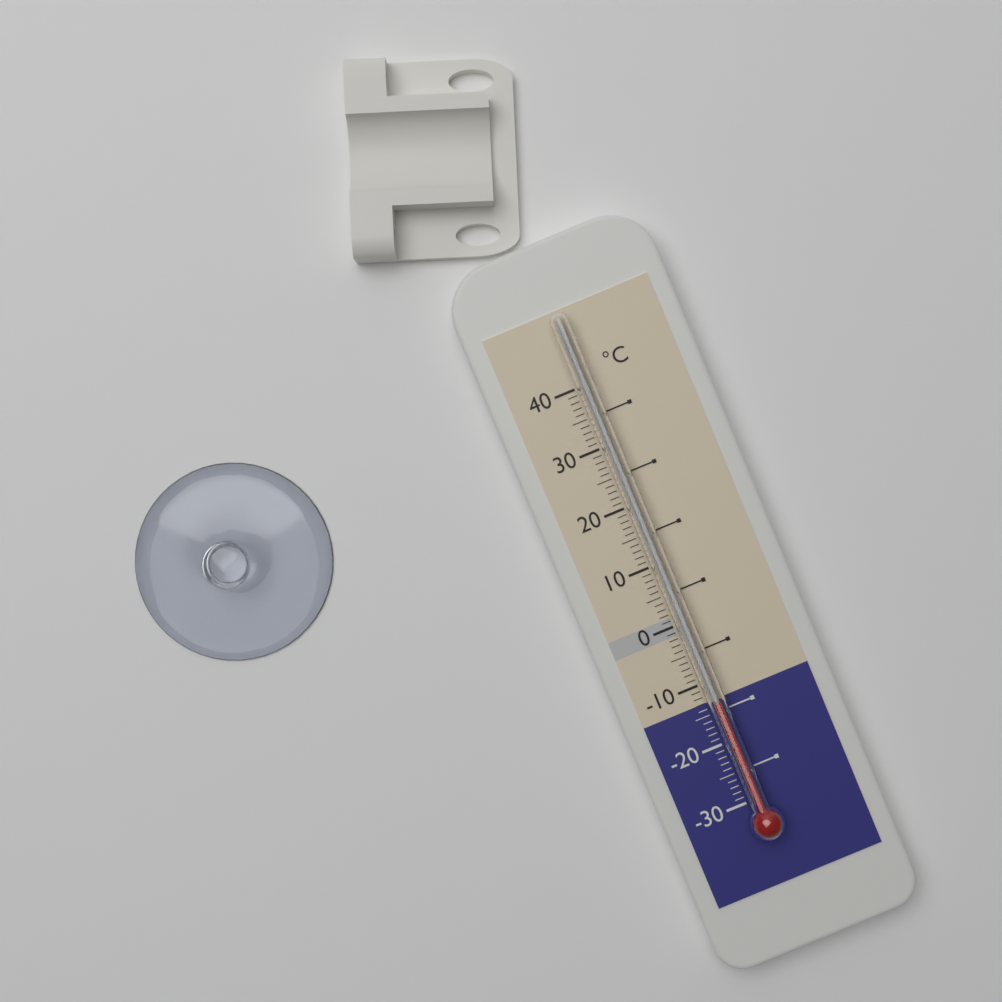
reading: -13 °C
